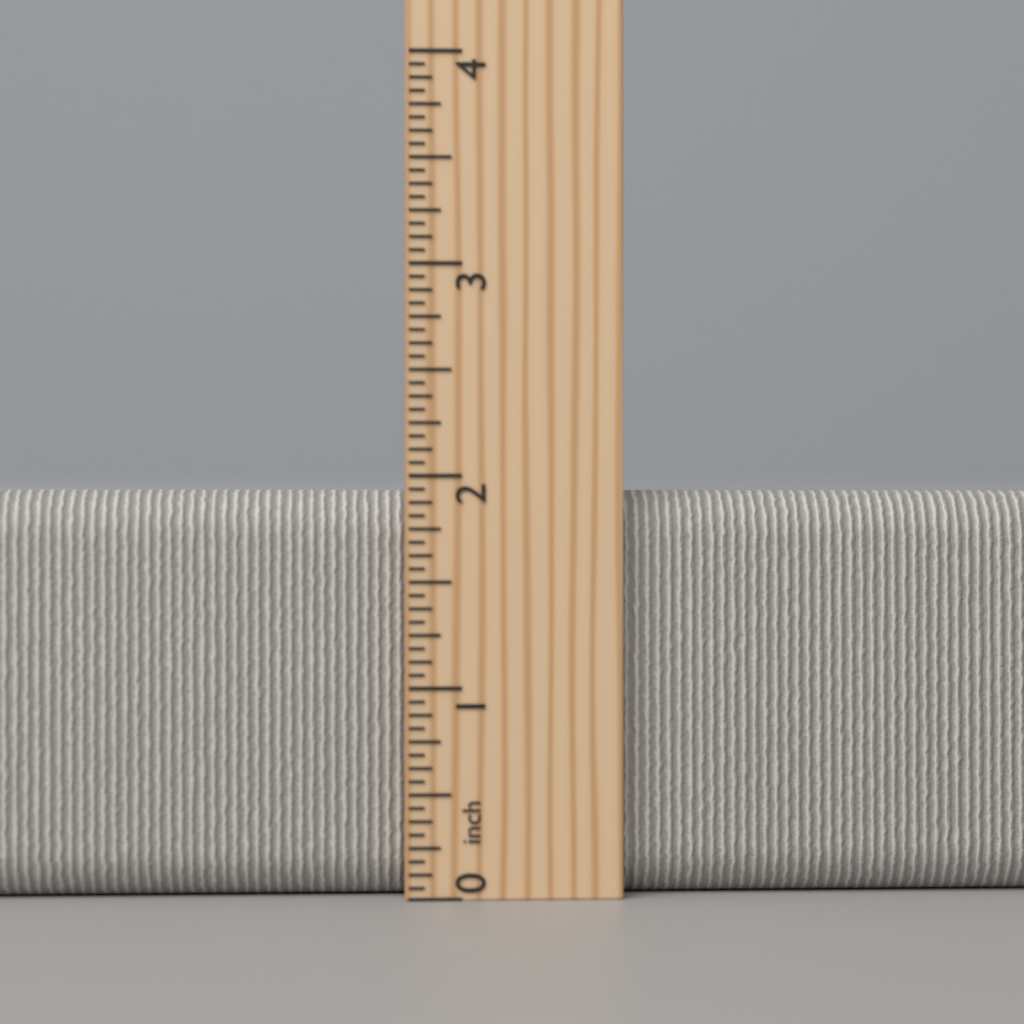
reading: 1.9375 inch
